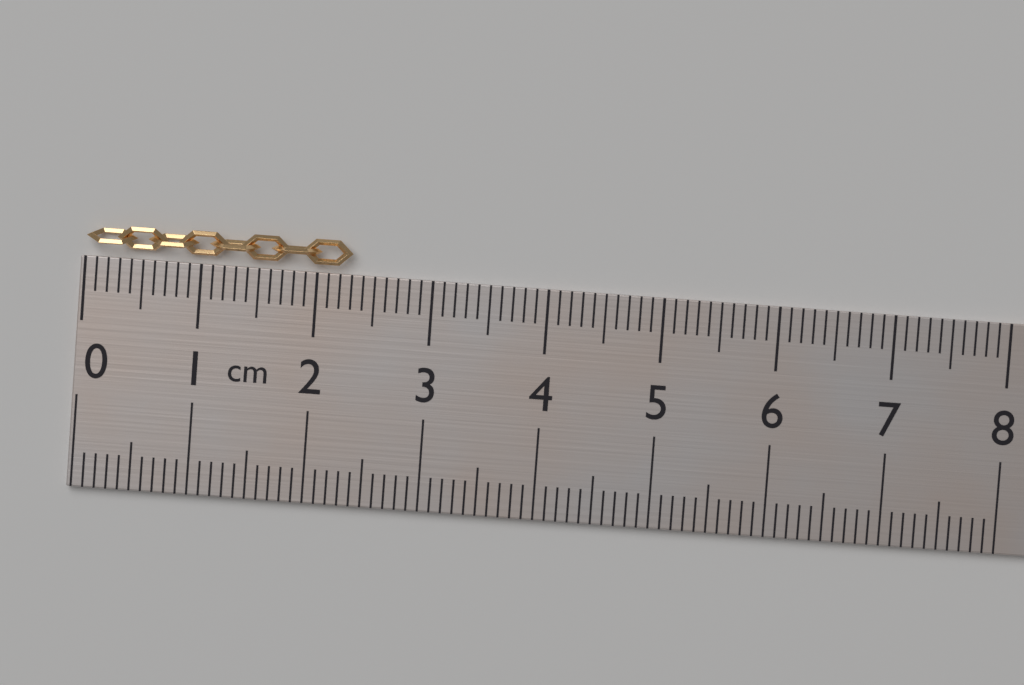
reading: 2.3 cm
